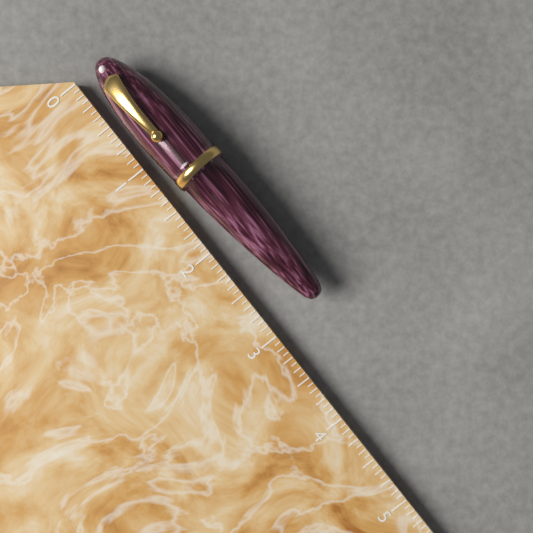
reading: 2.9375 (no unit)
